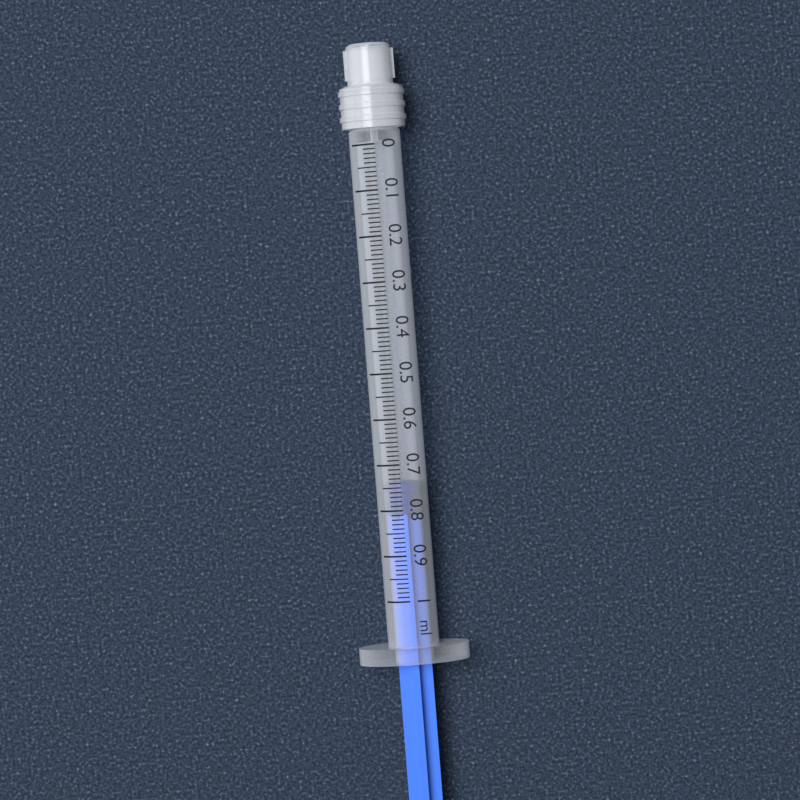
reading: 0.74 ml
